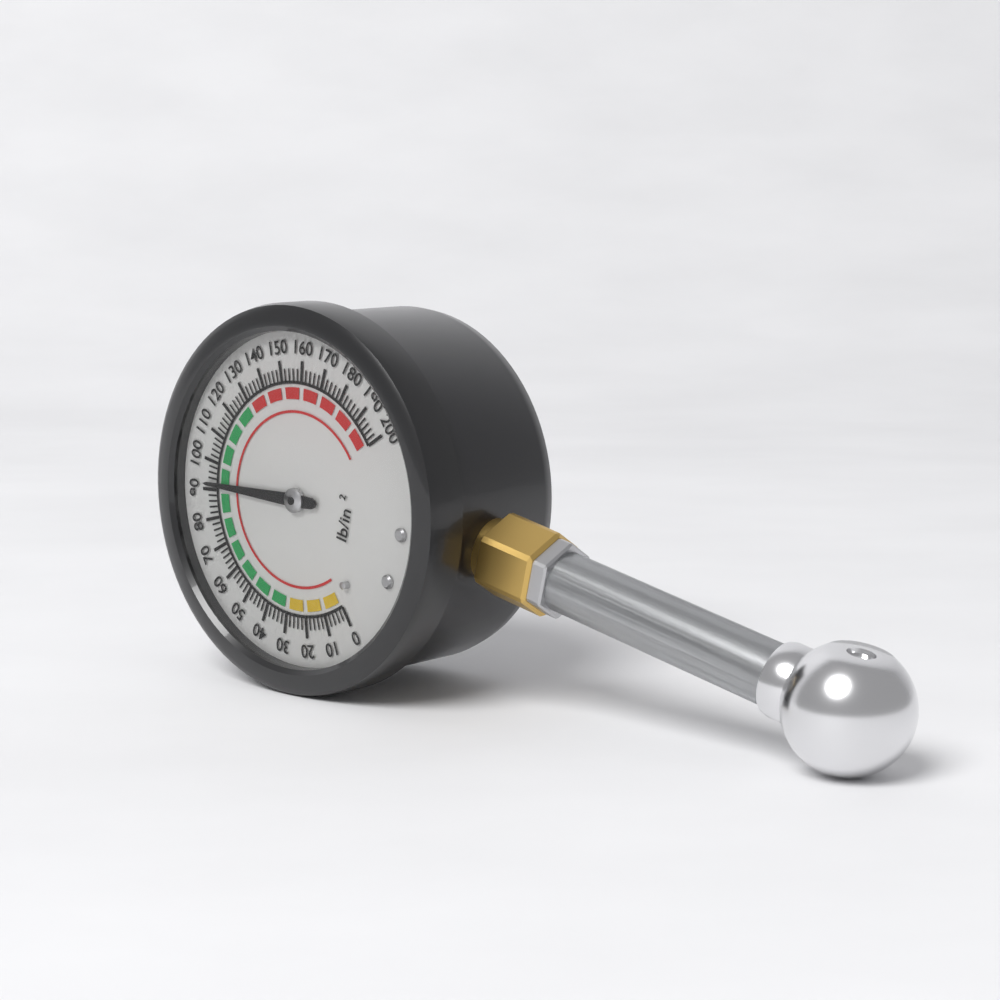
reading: 92 psi
